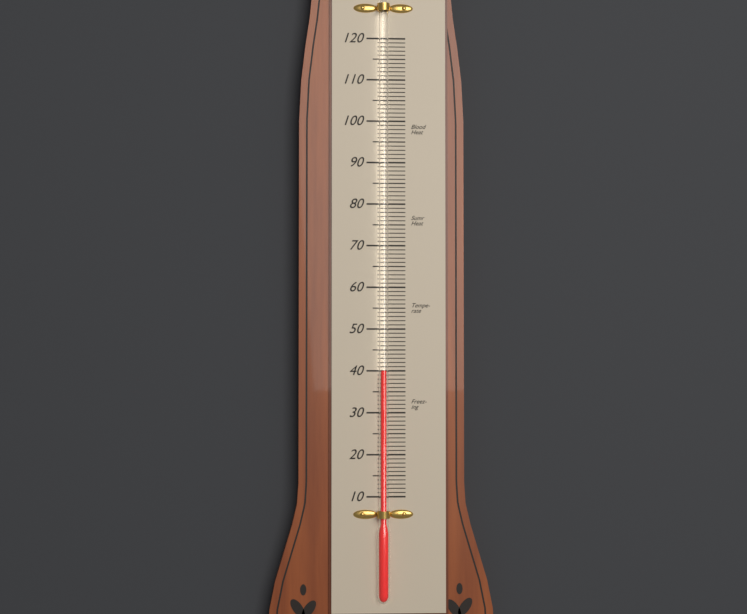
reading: 40 (no unit)
